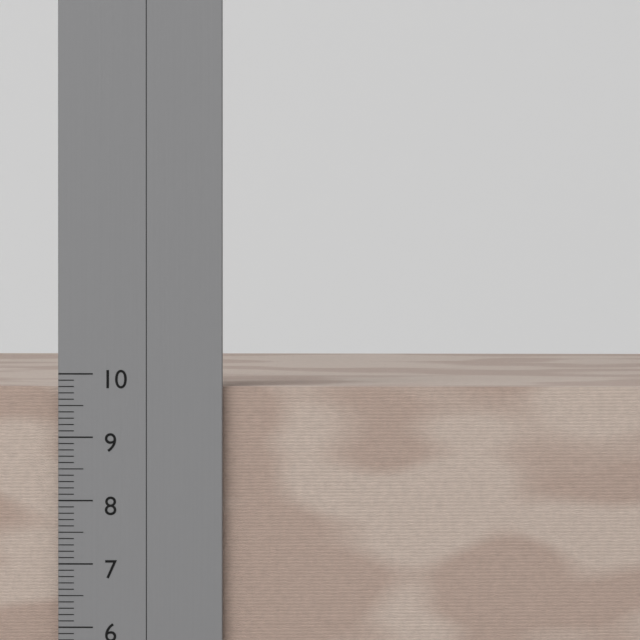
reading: 9.8 cm
